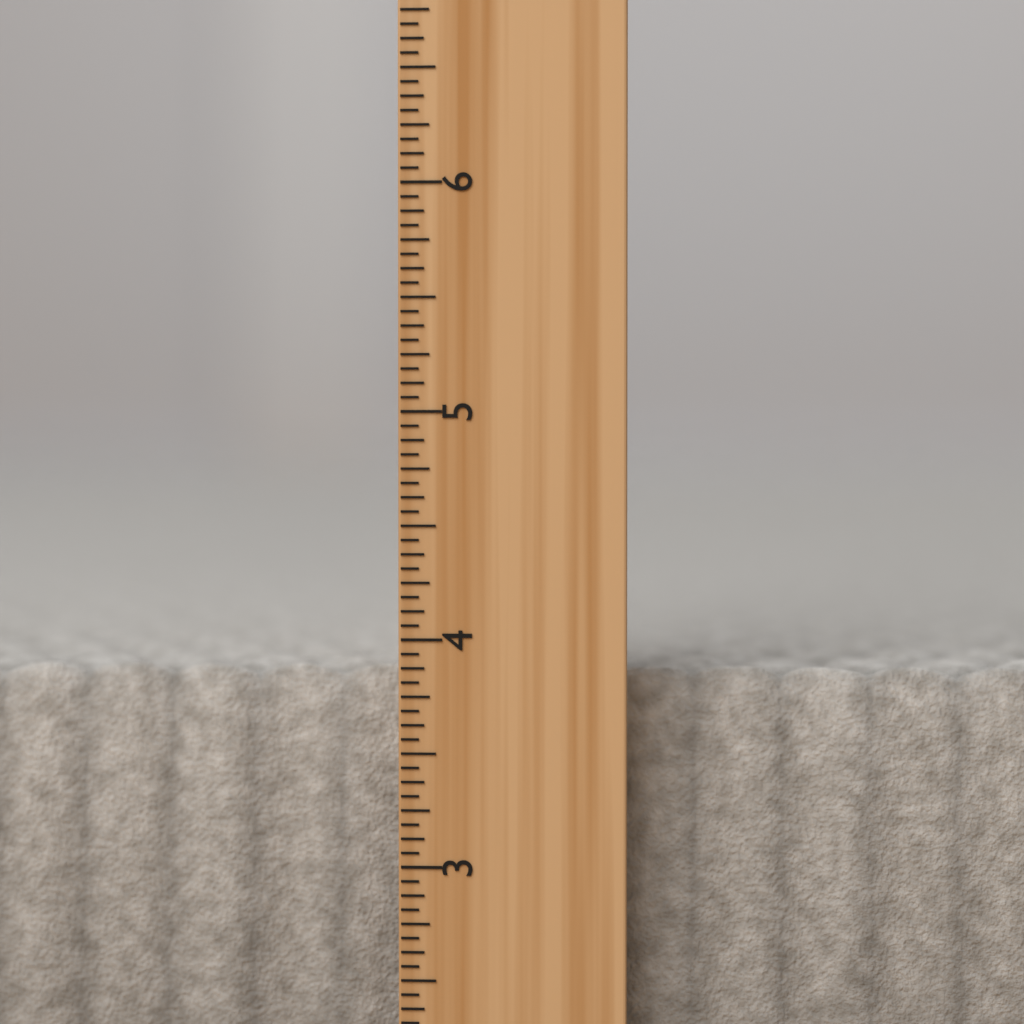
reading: 3.8750 inch
